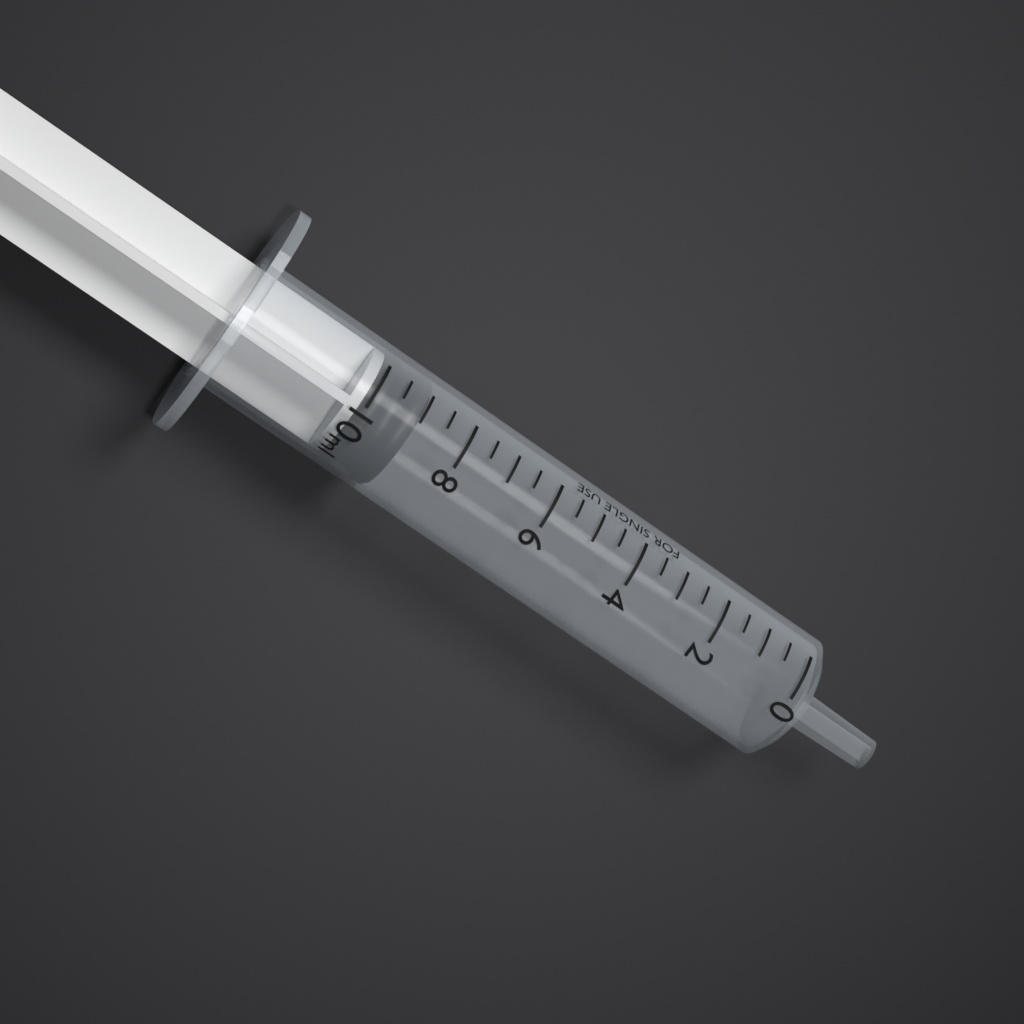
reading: 9.0 ml
